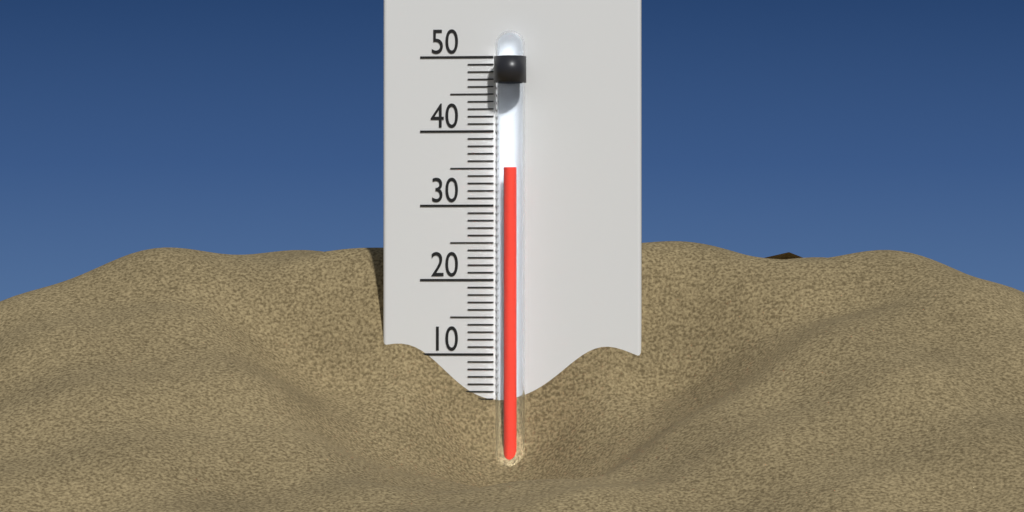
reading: 35 °C
